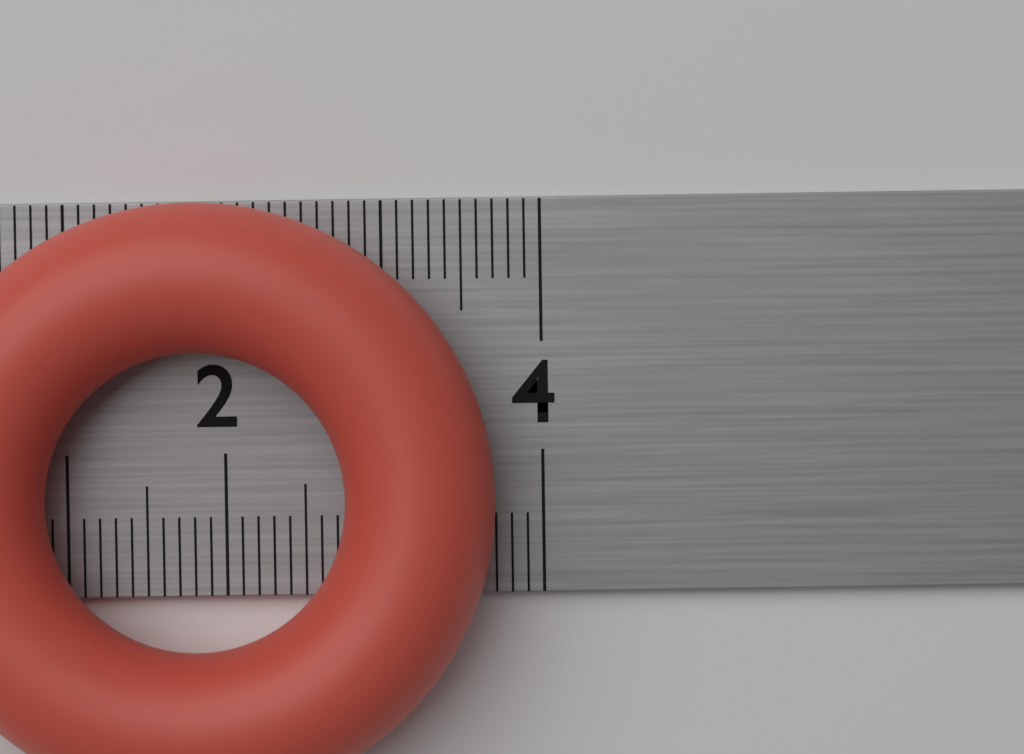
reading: 3.7 cm
